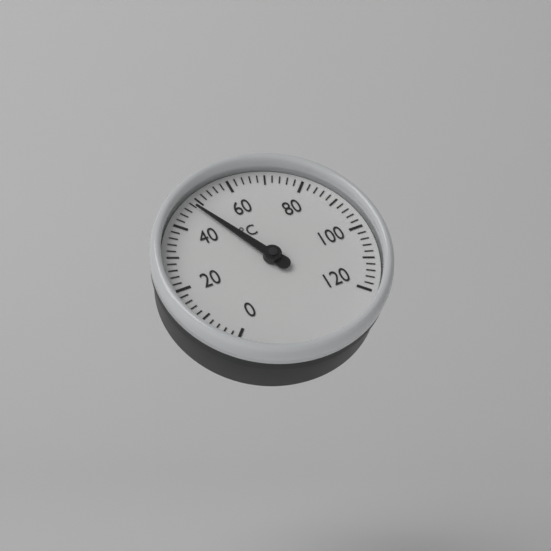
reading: 48 °C
